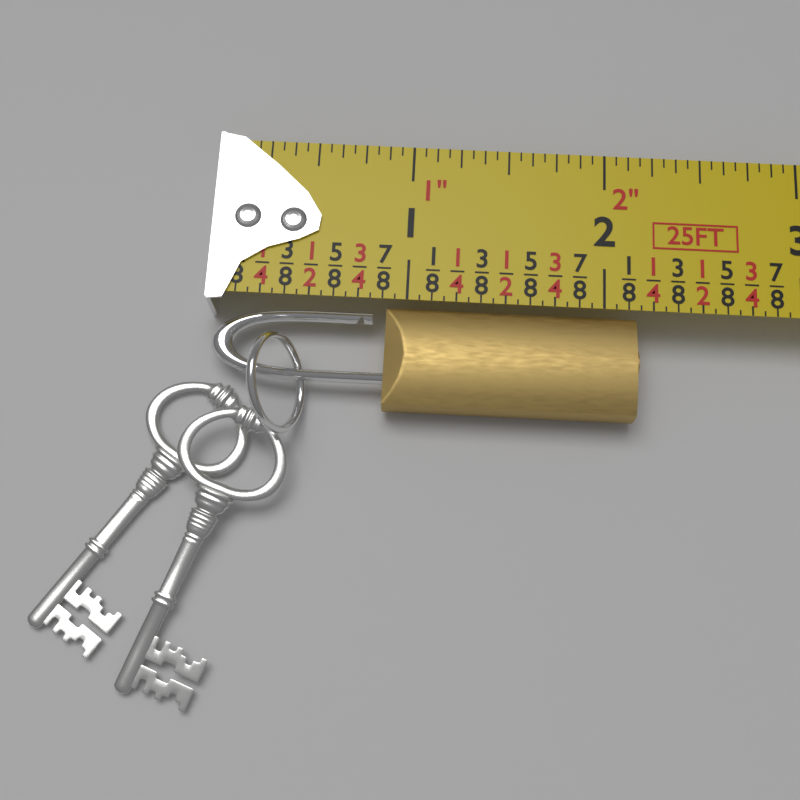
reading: 2.1875 in
